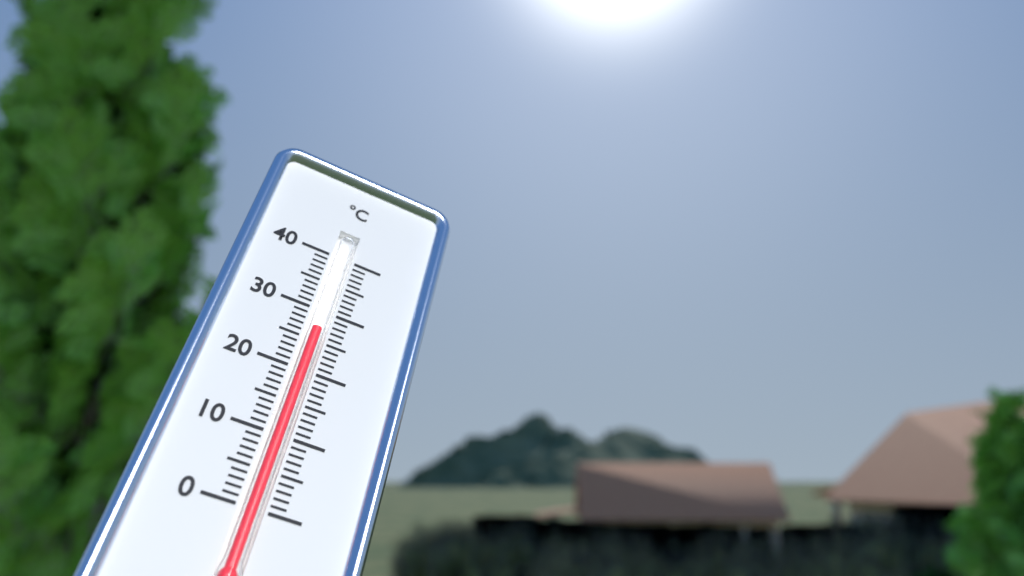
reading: 27 °C
